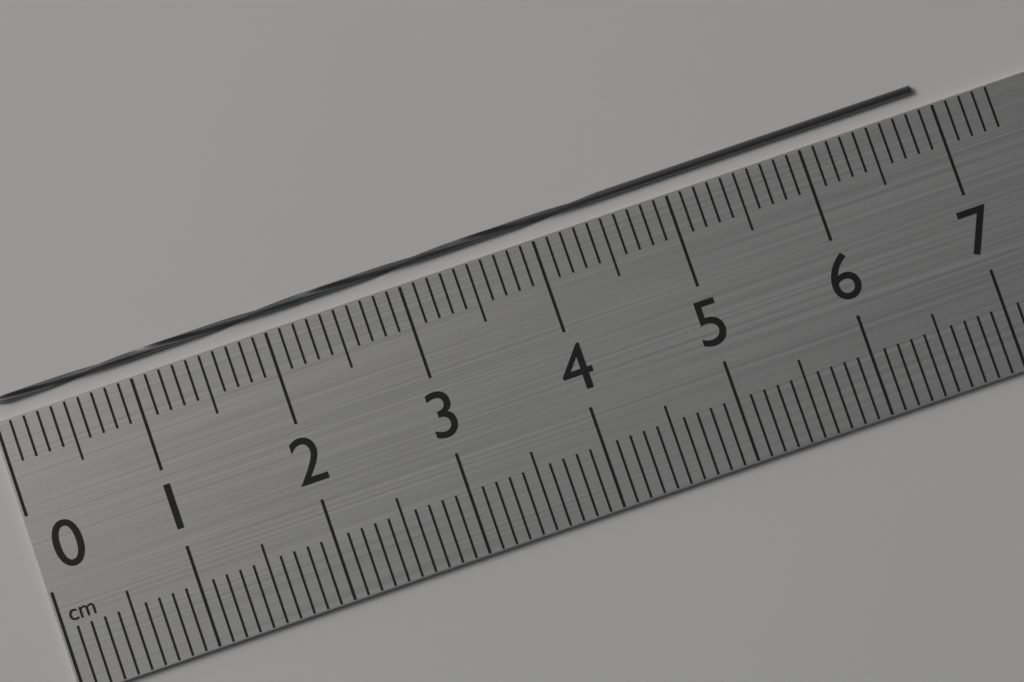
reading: 6.9 cm
